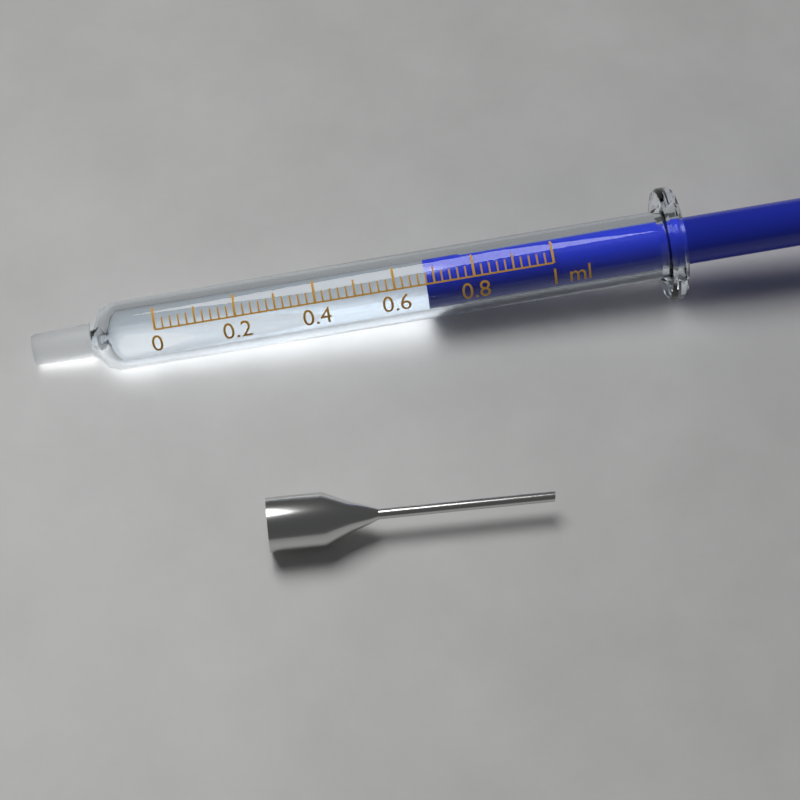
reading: 0.68 ml
